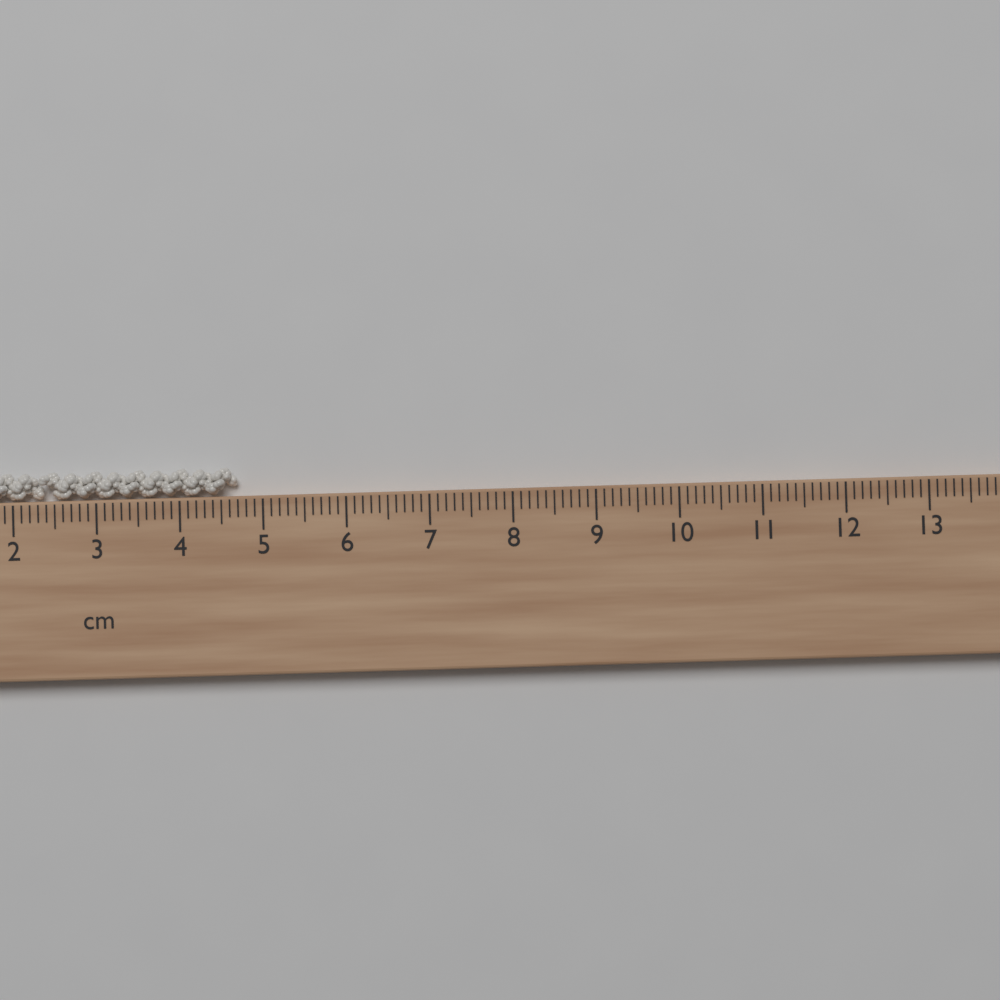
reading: 4.7 cm
